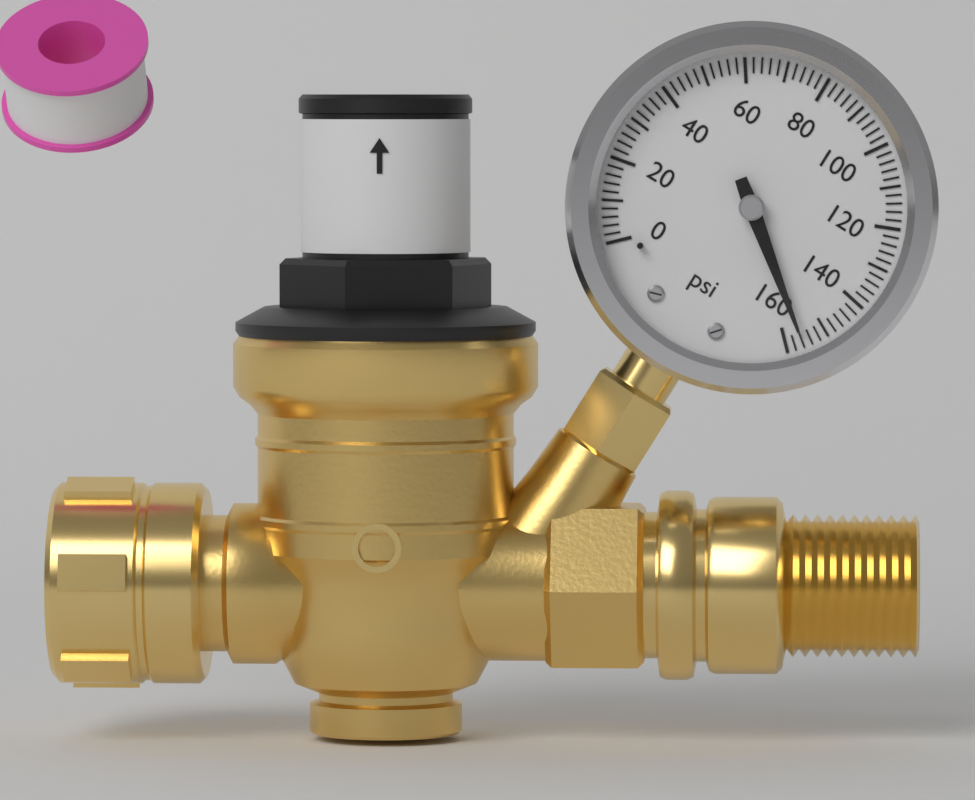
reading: 156 psi
